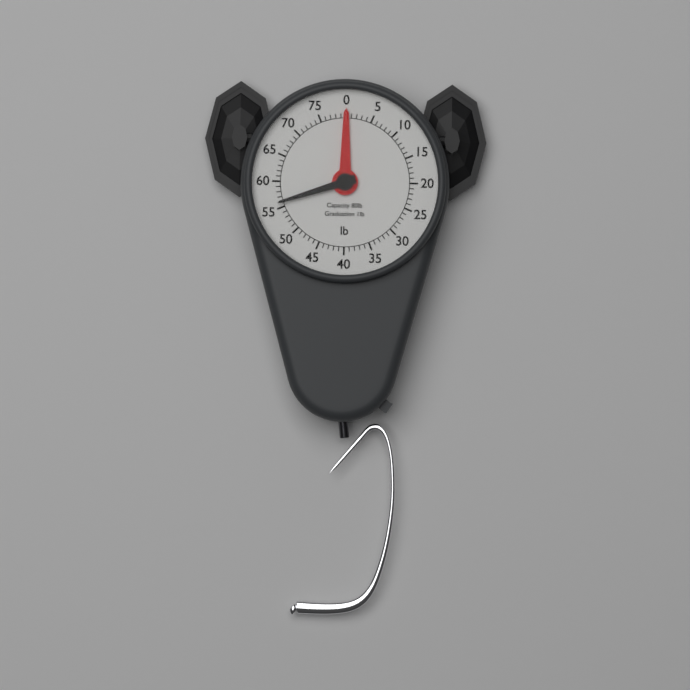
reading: 56 lb
